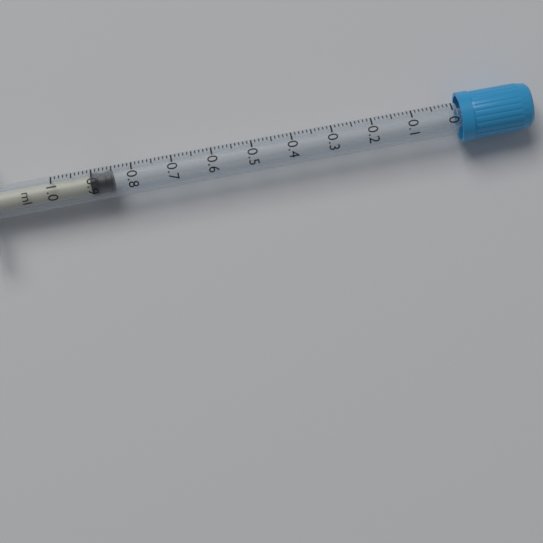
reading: 0.85 ml
